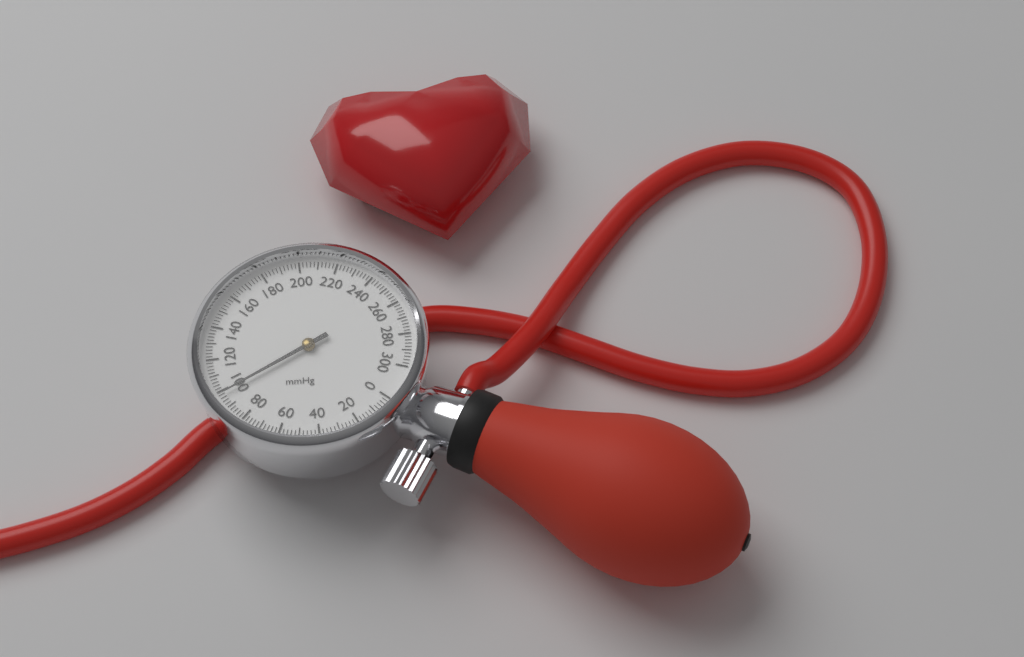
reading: 98 mmHg
